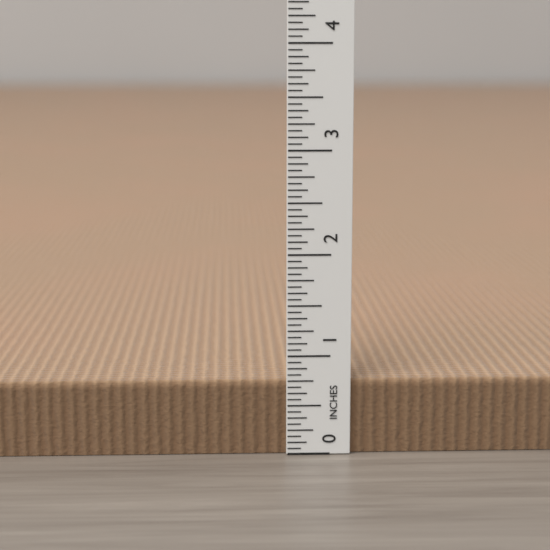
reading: 0.7500 in
